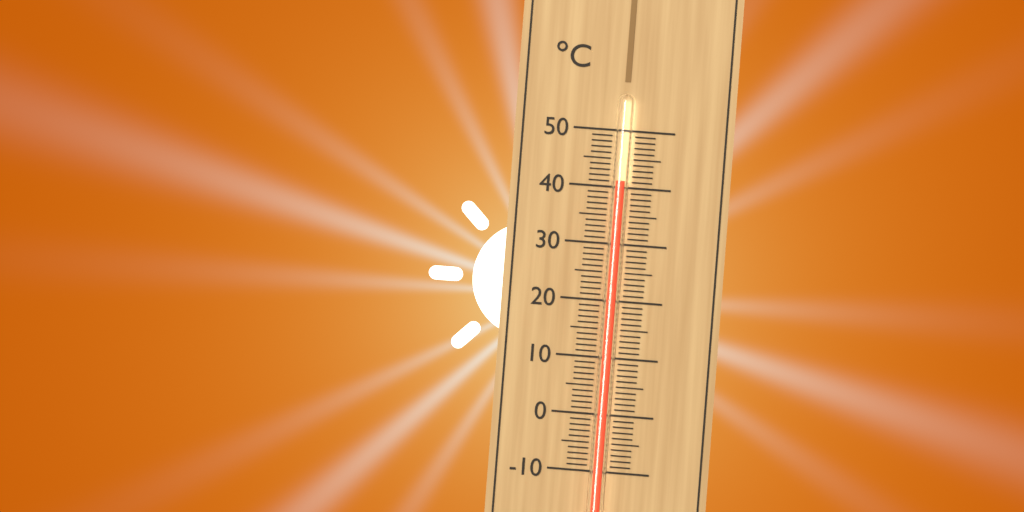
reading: 41 °C
